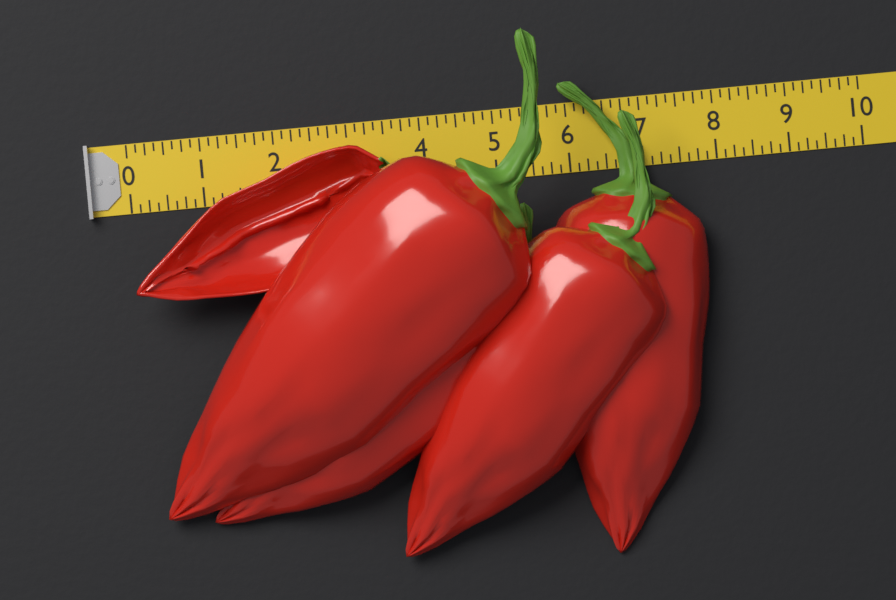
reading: 7.750 (no unit)
